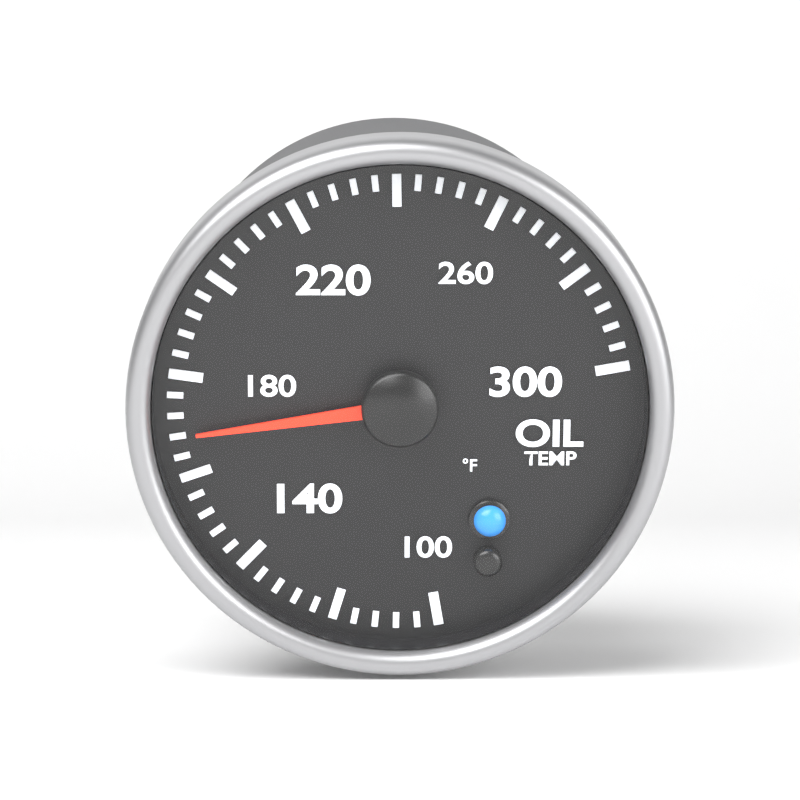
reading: 168 °F
